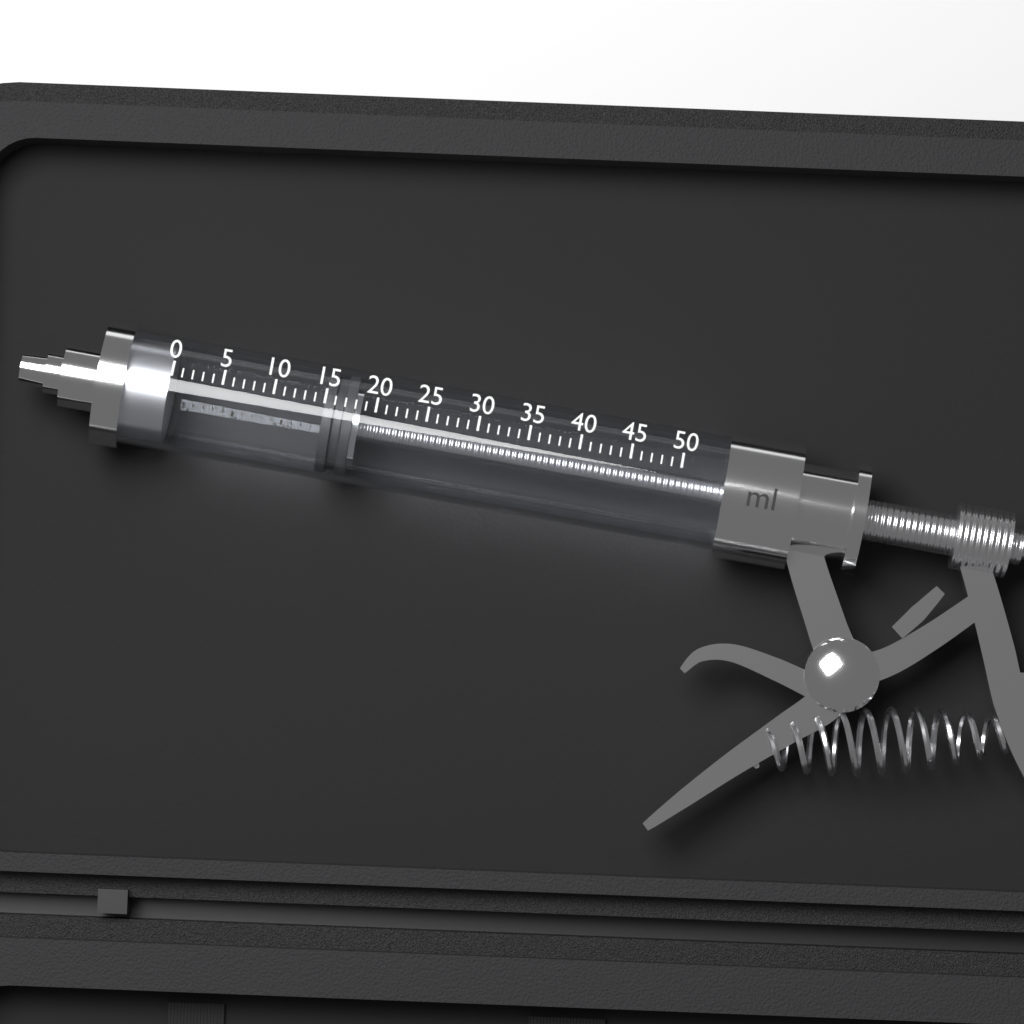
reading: 15 ml
